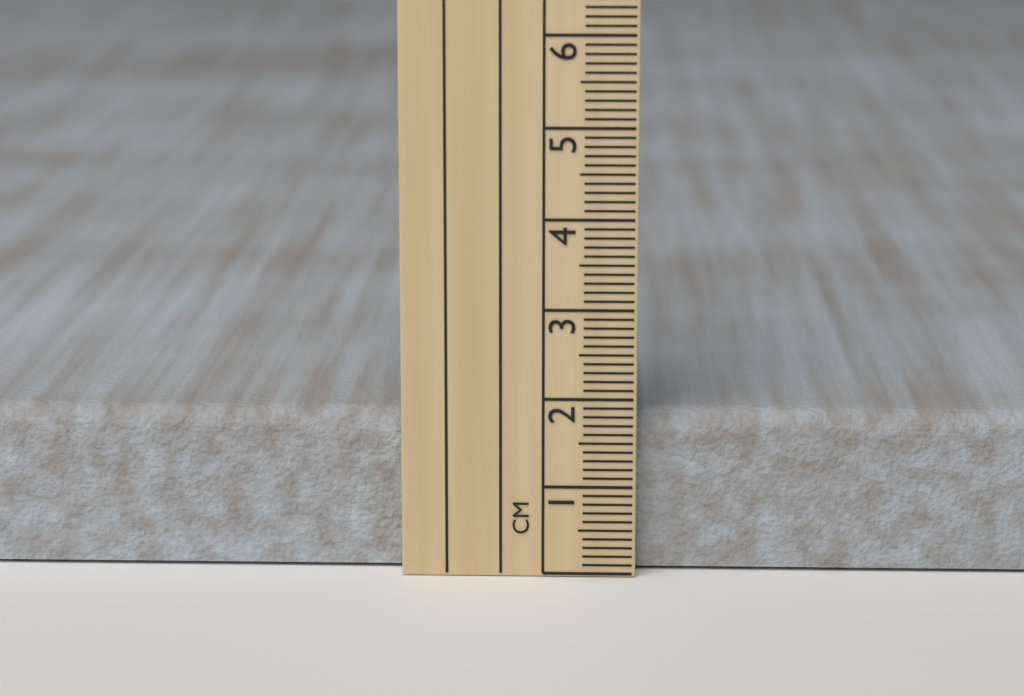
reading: 1.8 cm
